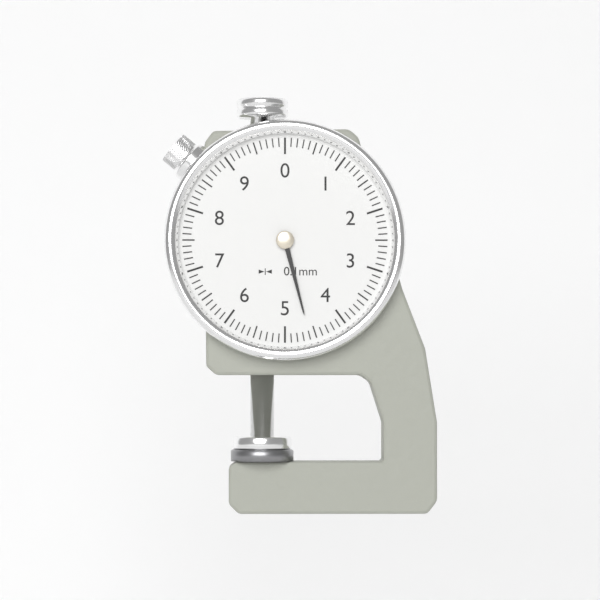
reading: 4.6 mm
